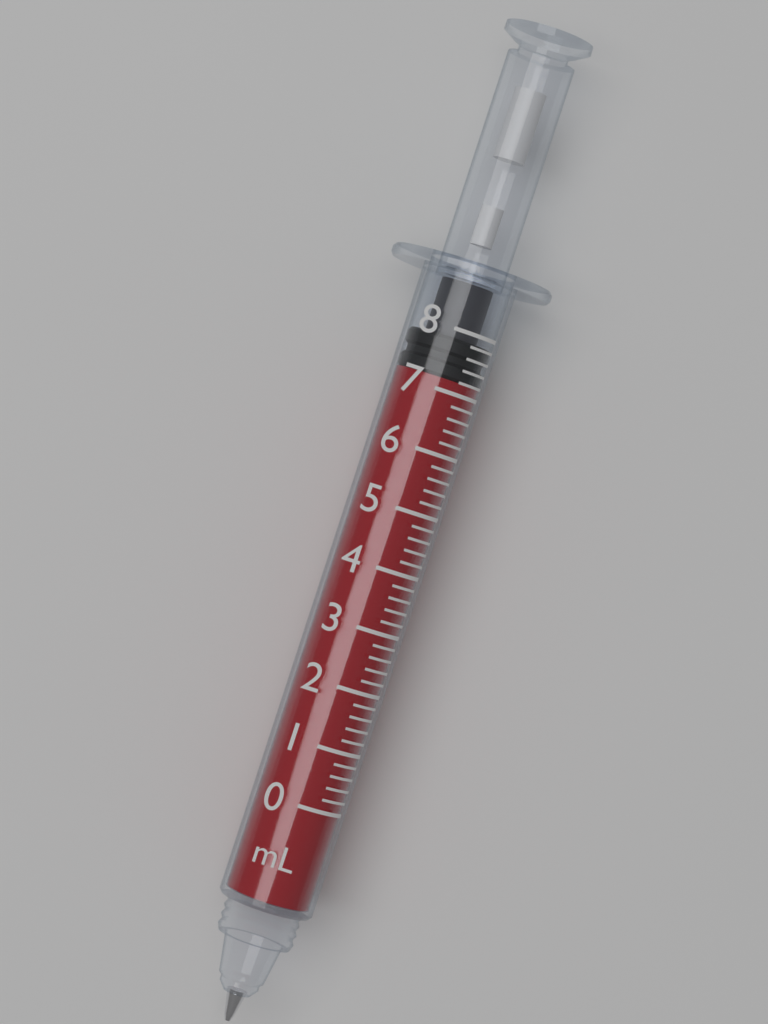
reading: 7.2 mL
